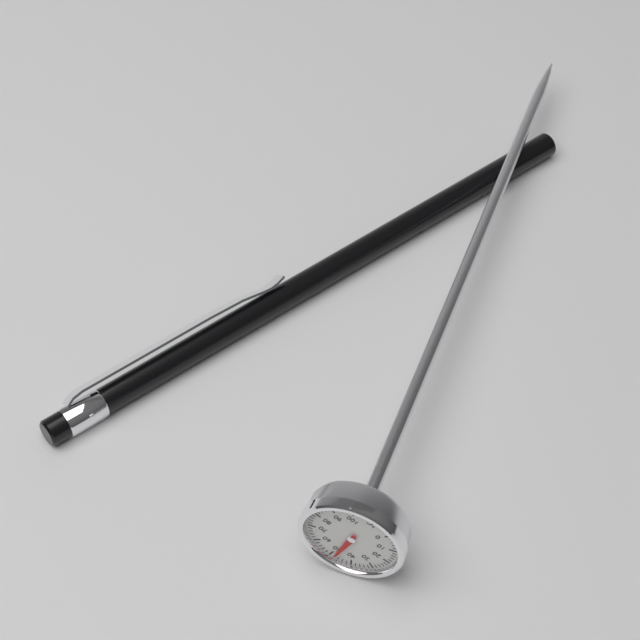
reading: 48 °C
